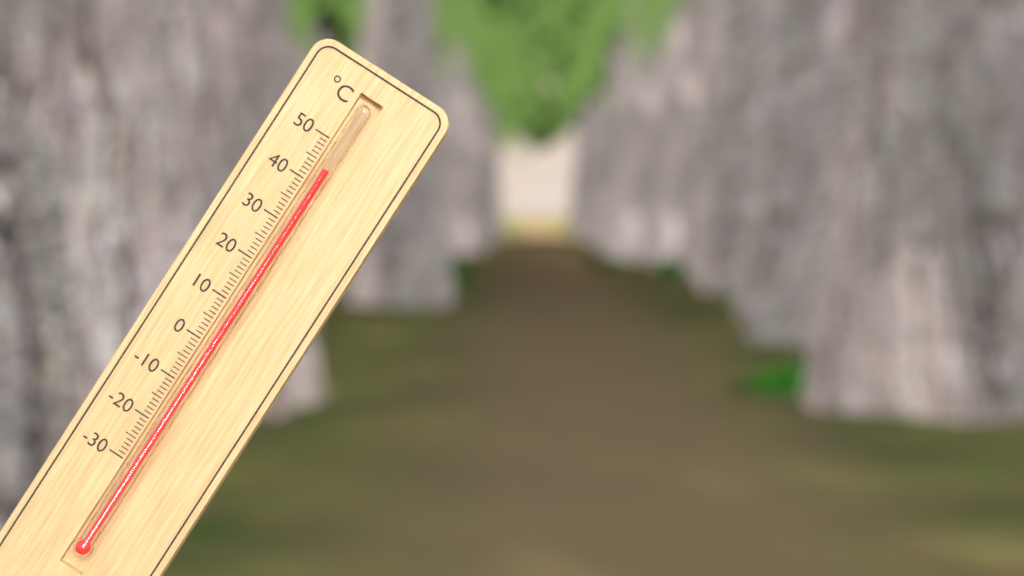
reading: 44 °C
